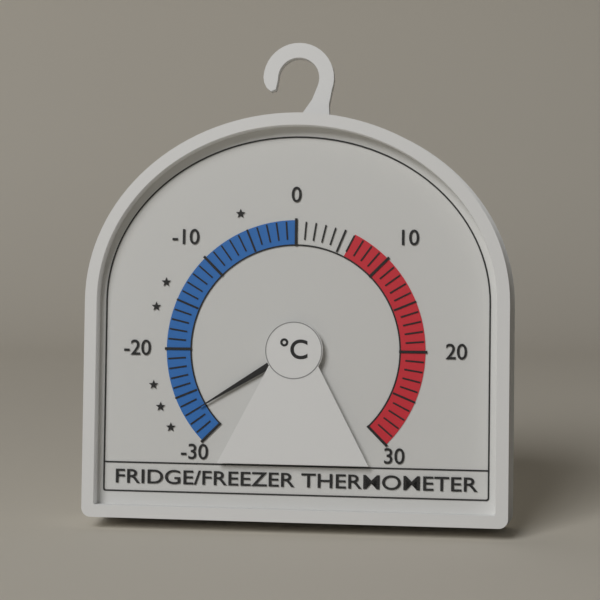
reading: -27 °C
